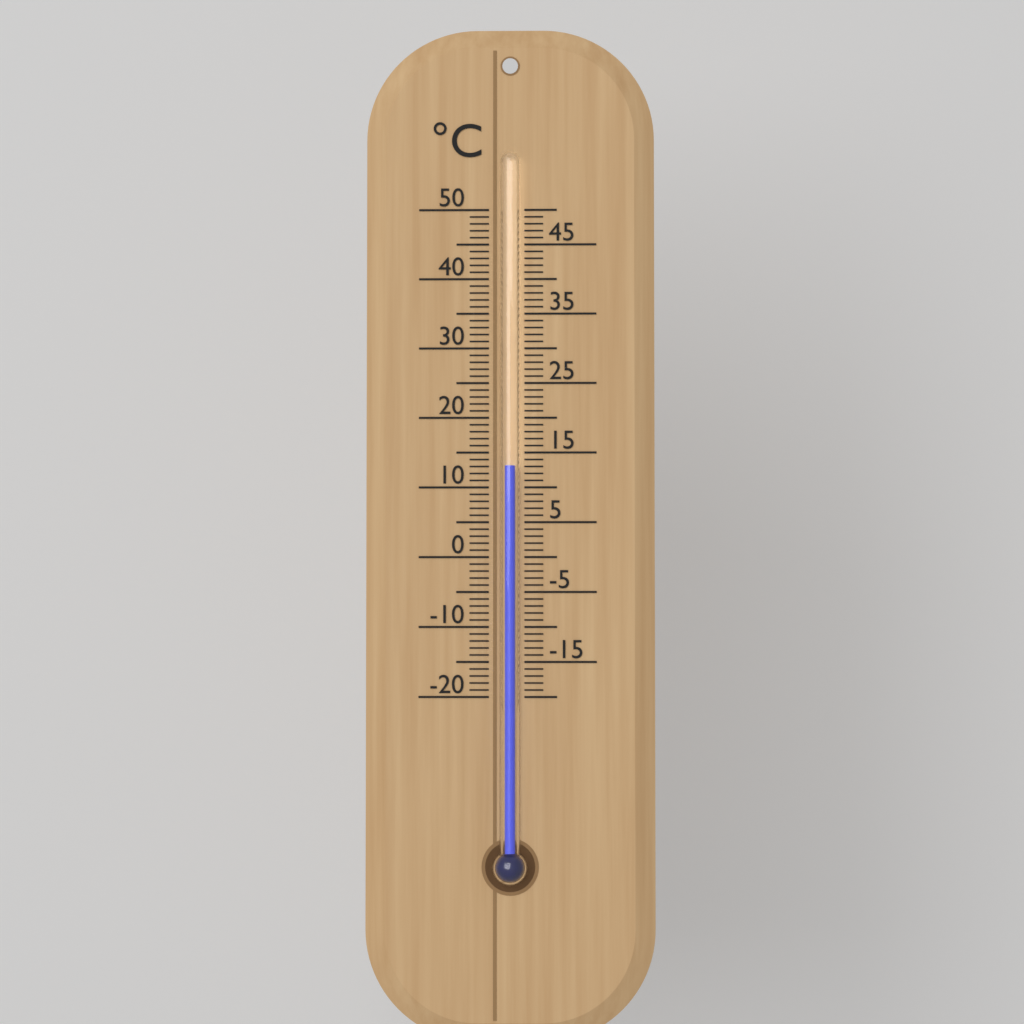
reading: 13 °C
